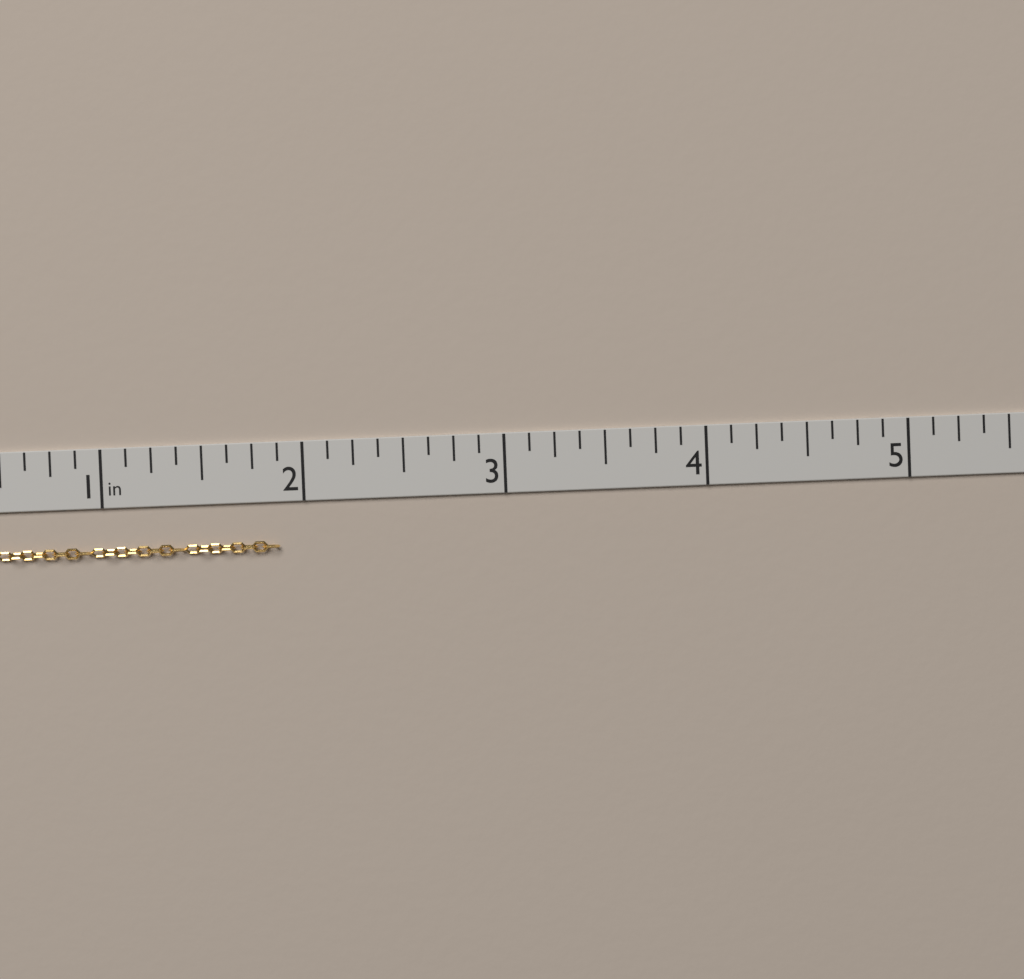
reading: 1.875 in
